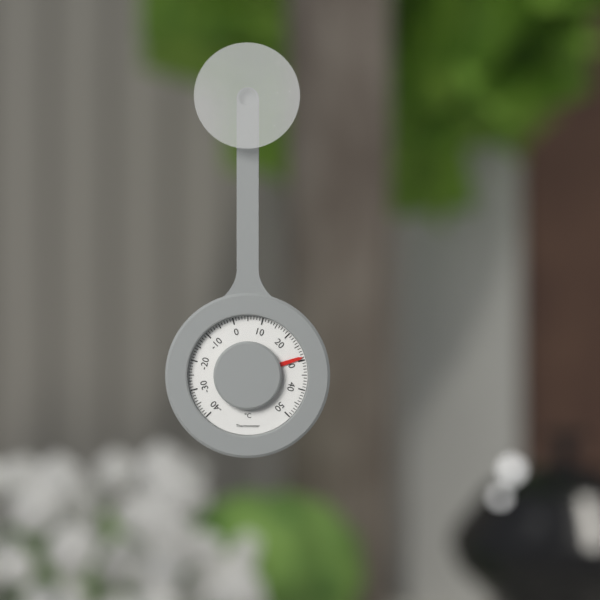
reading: 29 °C
